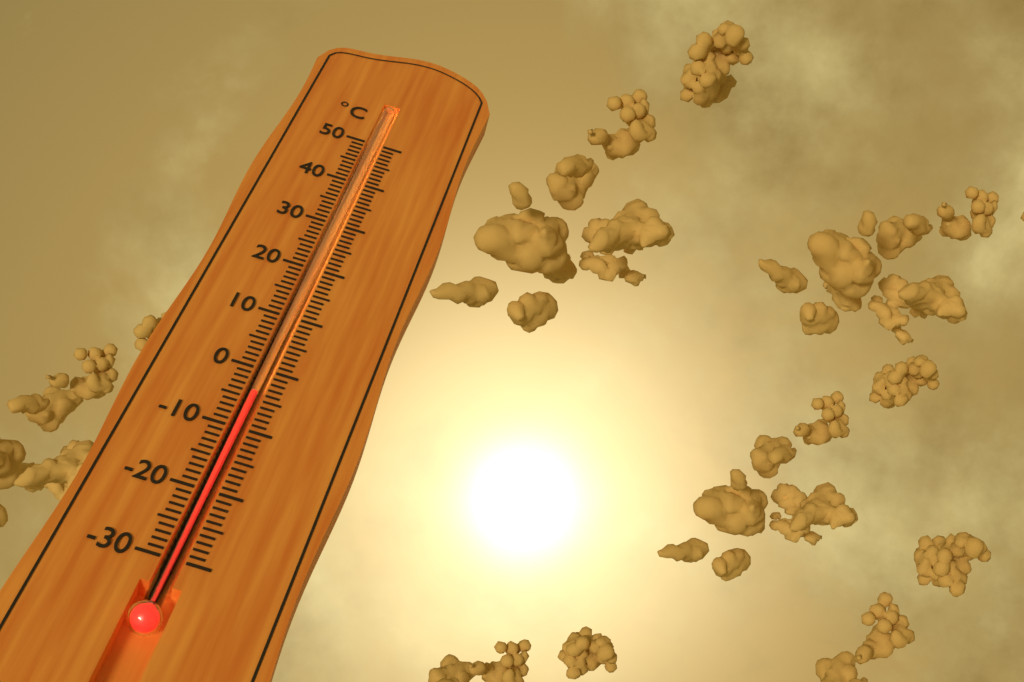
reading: -4 °C
